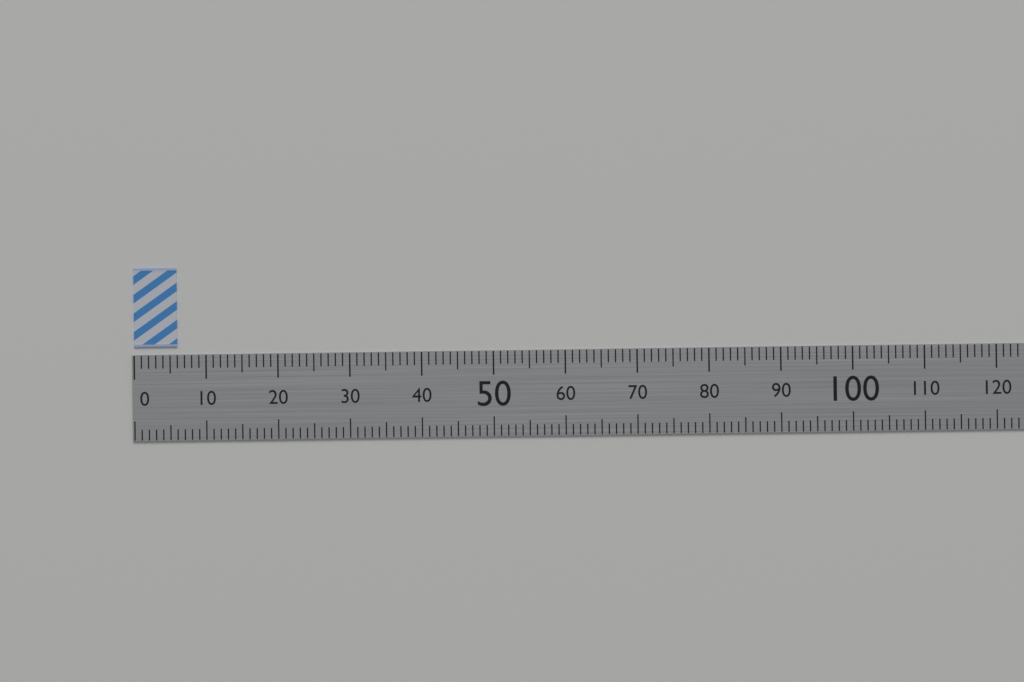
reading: 6 (no unit)
